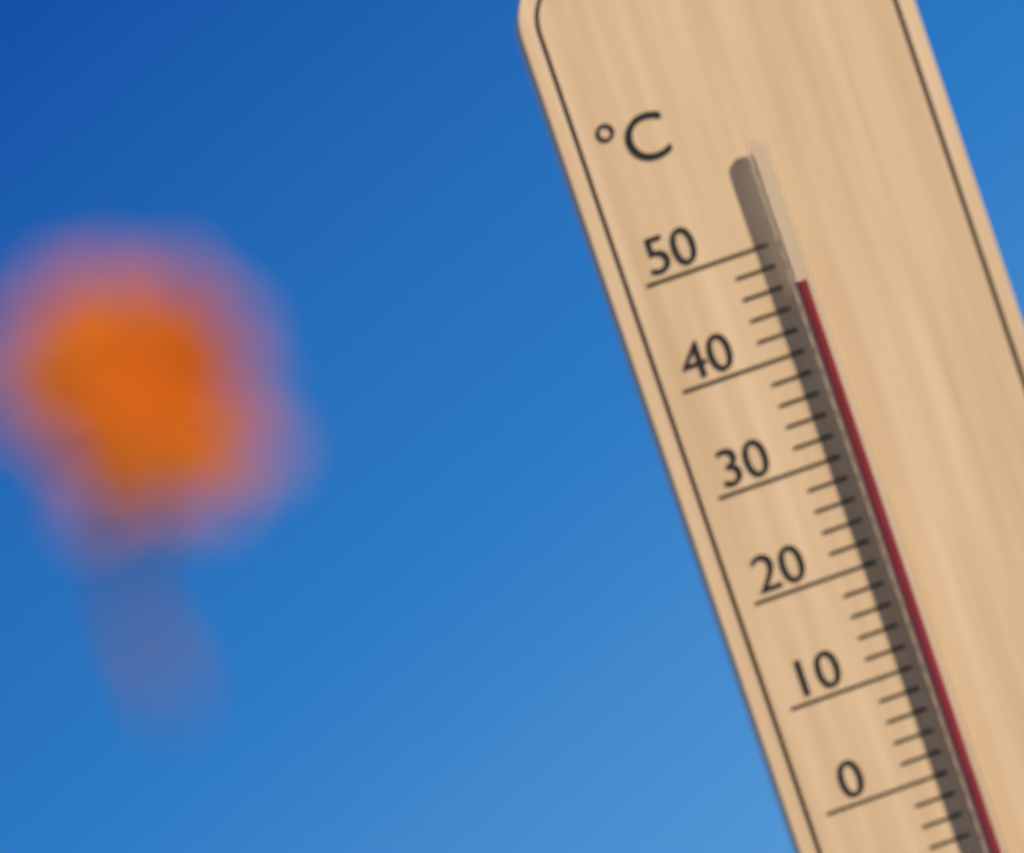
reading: 46 °C
